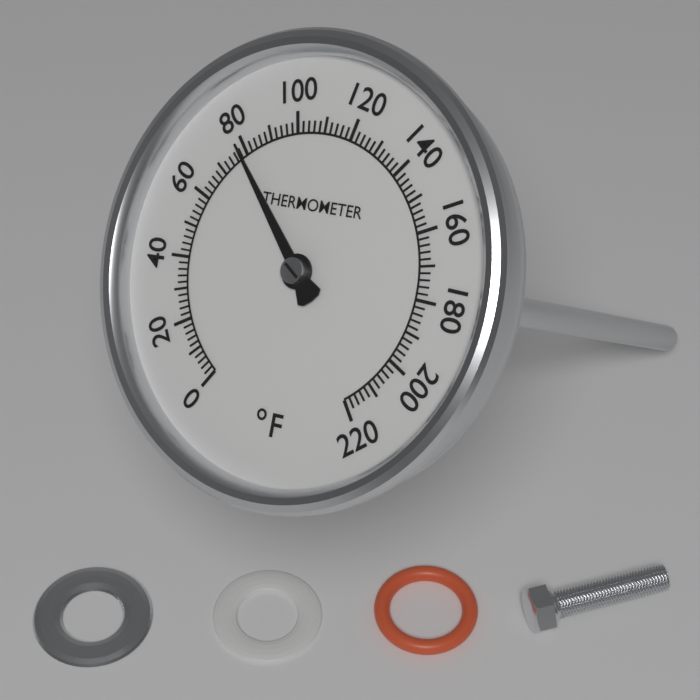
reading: 78 °F
